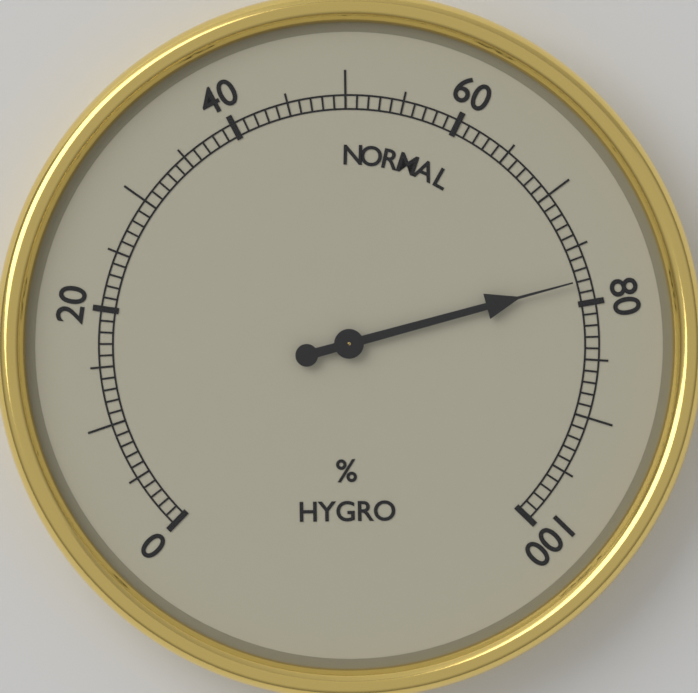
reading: 78 %
